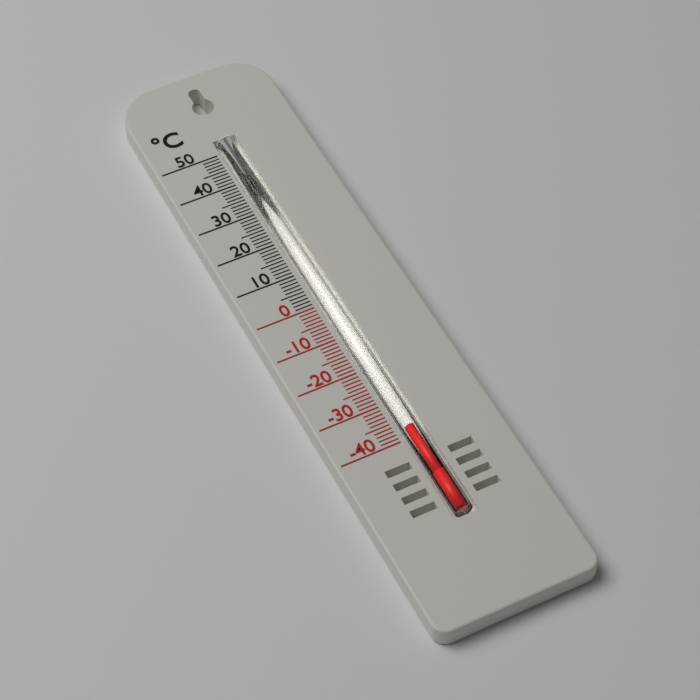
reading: -37 °C
